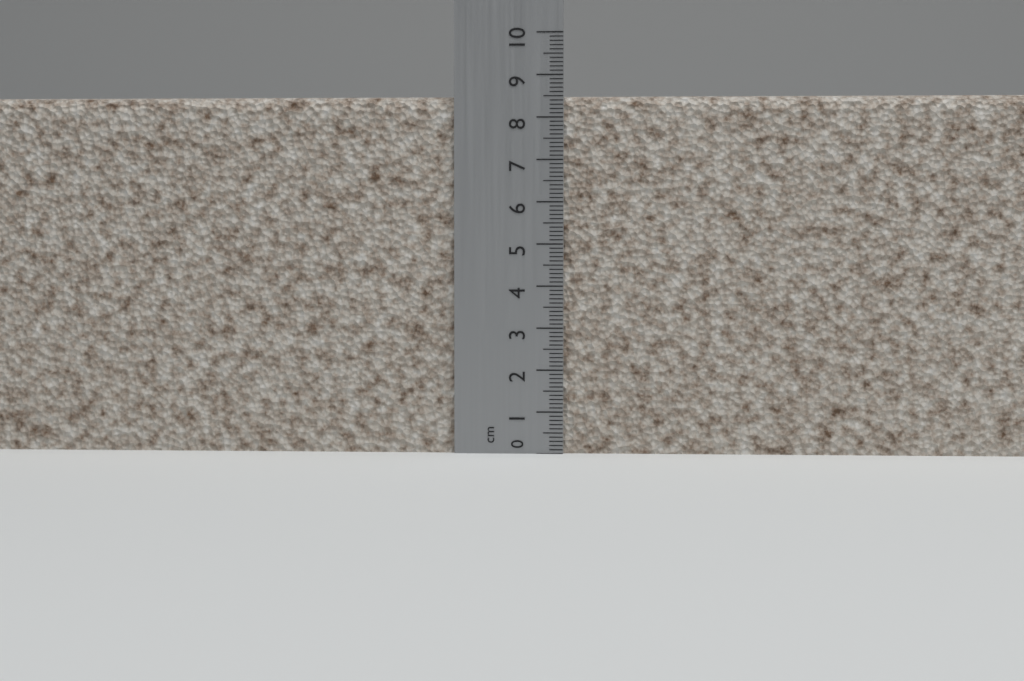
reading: 8.5 cm
